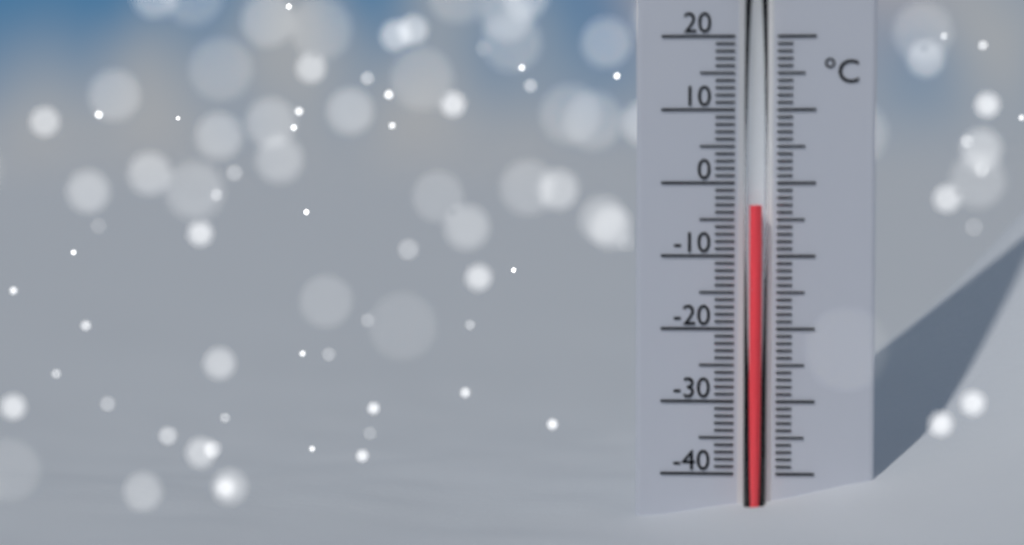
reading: -3 °C
